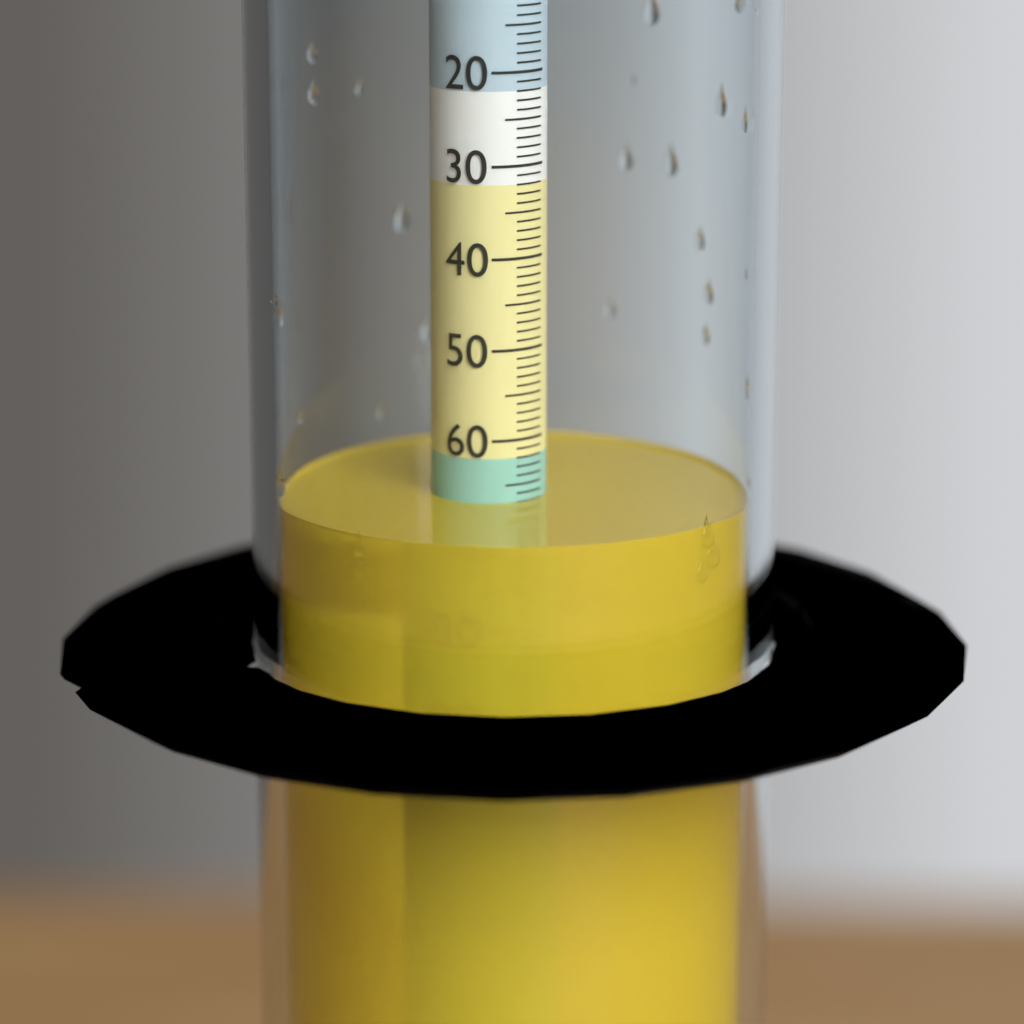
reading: 67 (no unit)
